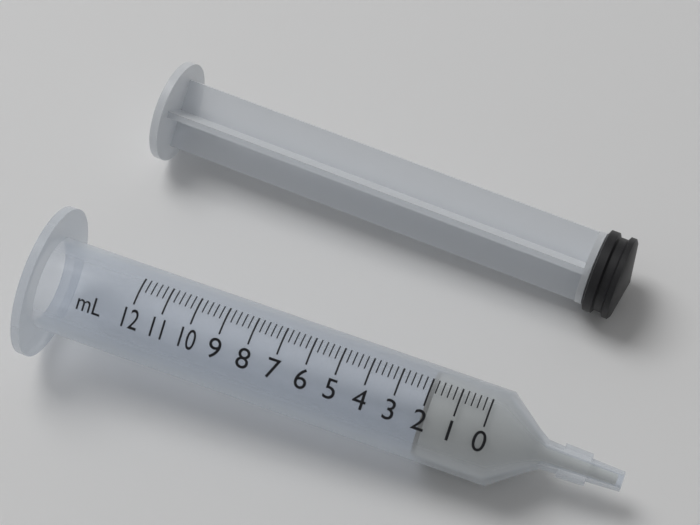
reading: 2.0 ml
